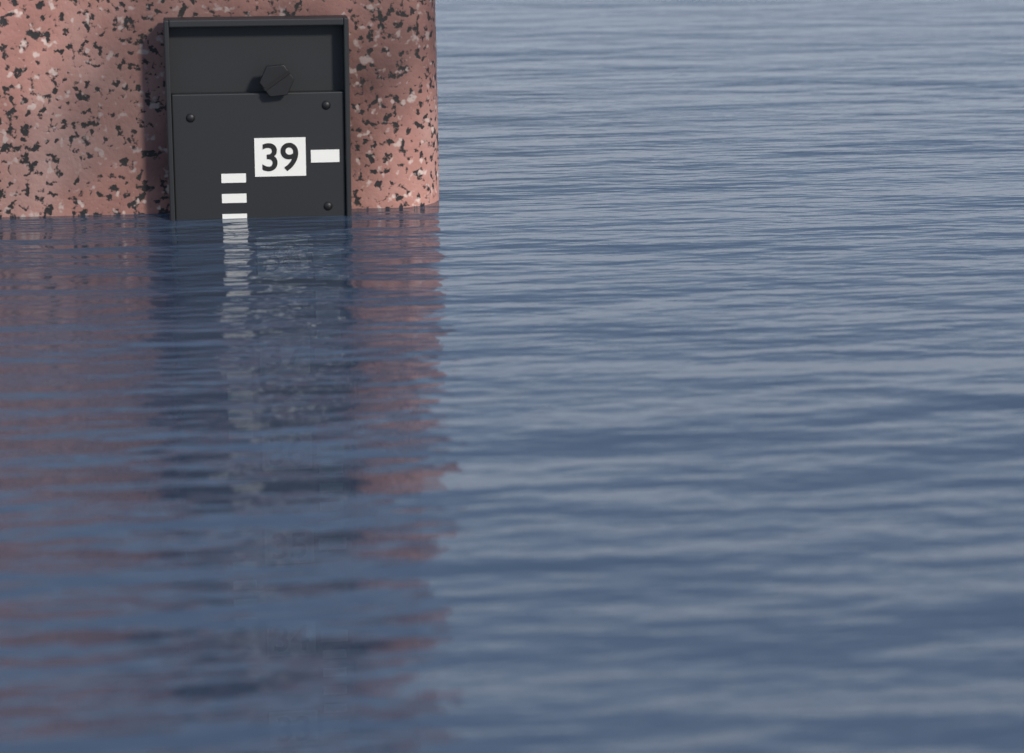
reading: 38.4 (no unit)
